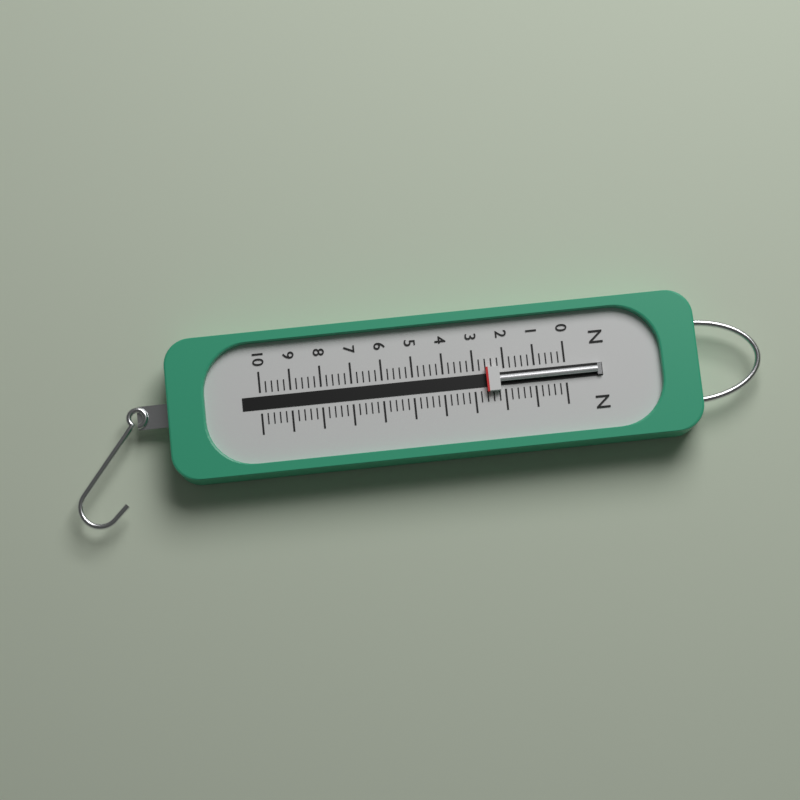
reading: 2.6 N
